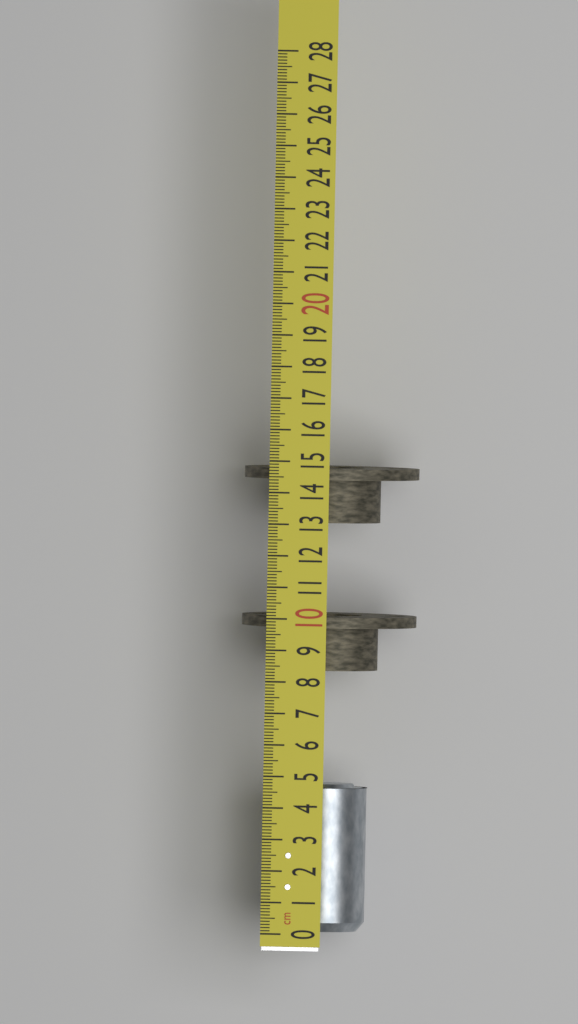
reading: 4.7 cm
